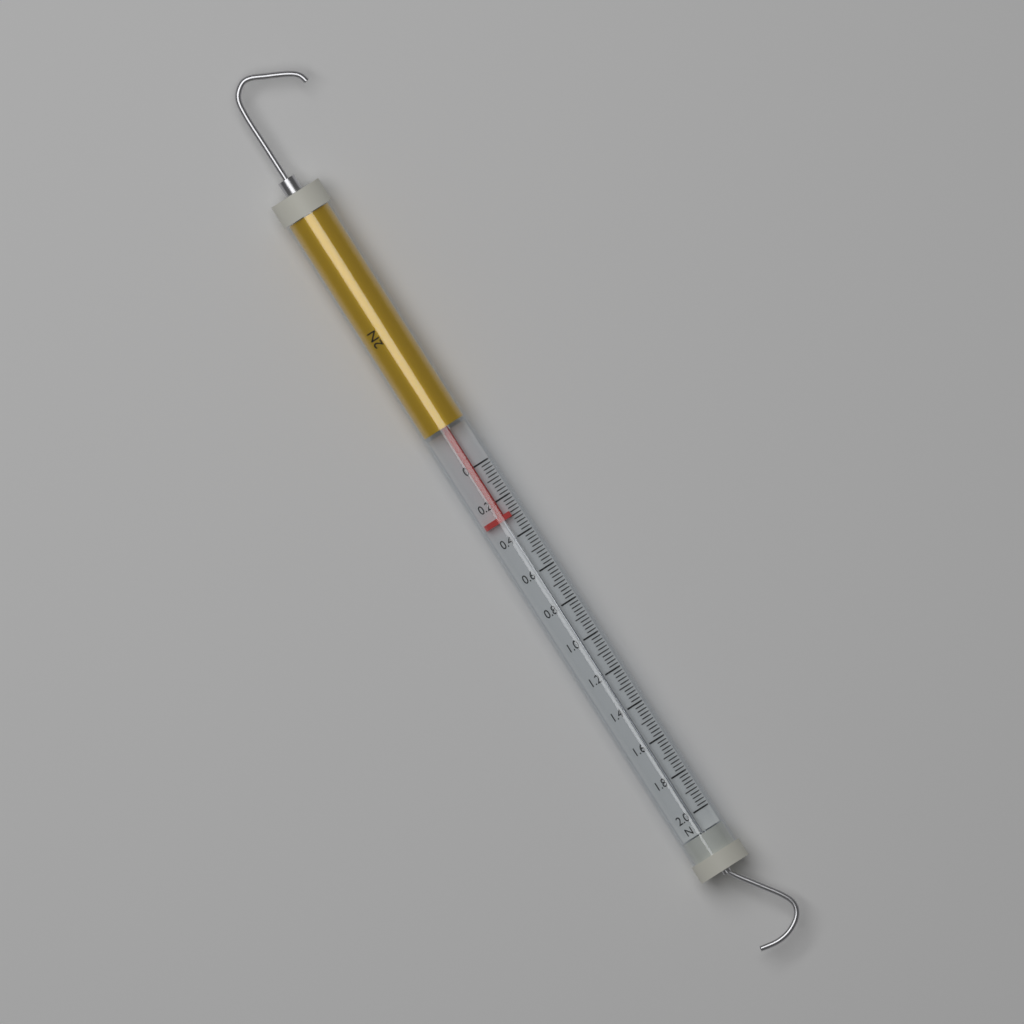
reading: 0.30 N
